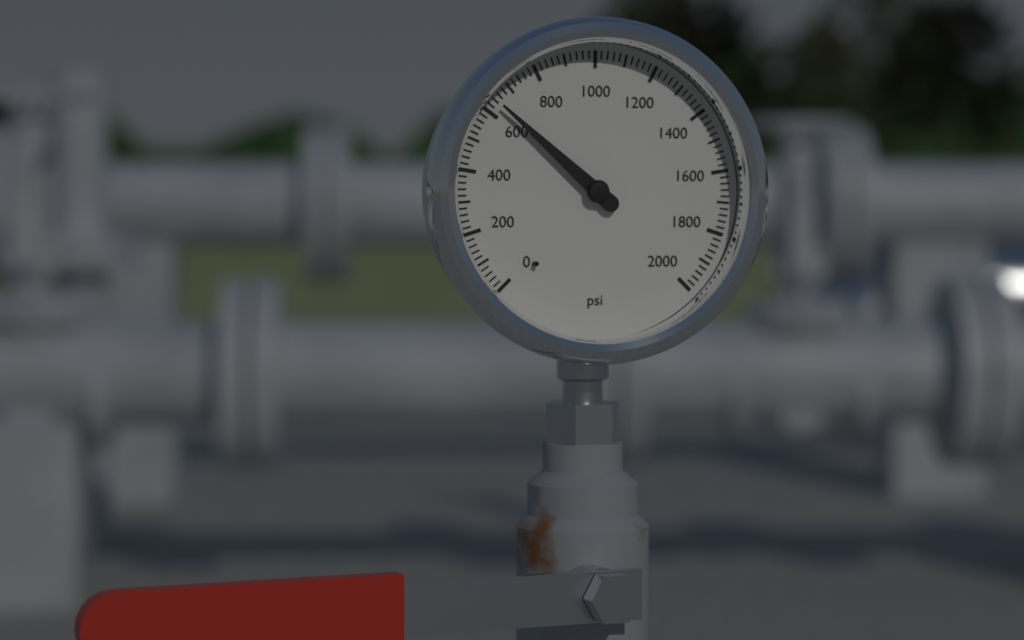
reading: 640 psi
